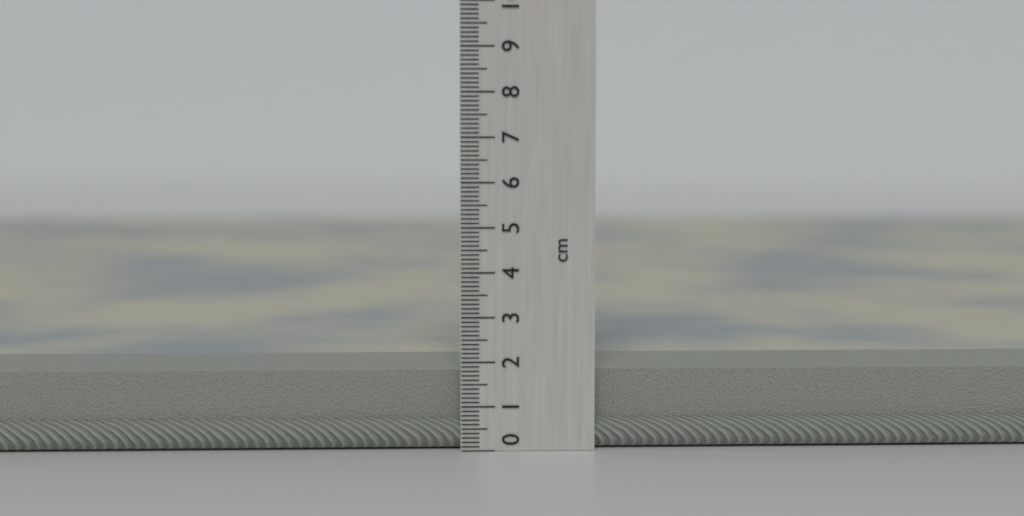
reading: 1.8 cm
